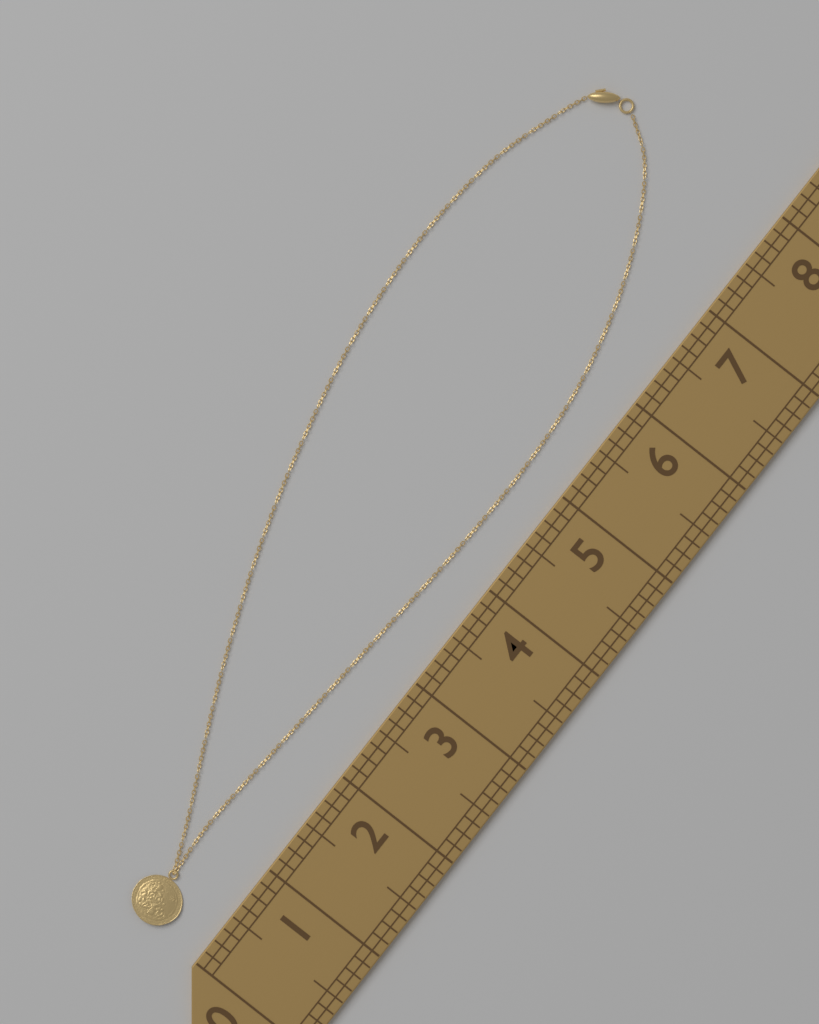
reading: 8.000 (no unit)
